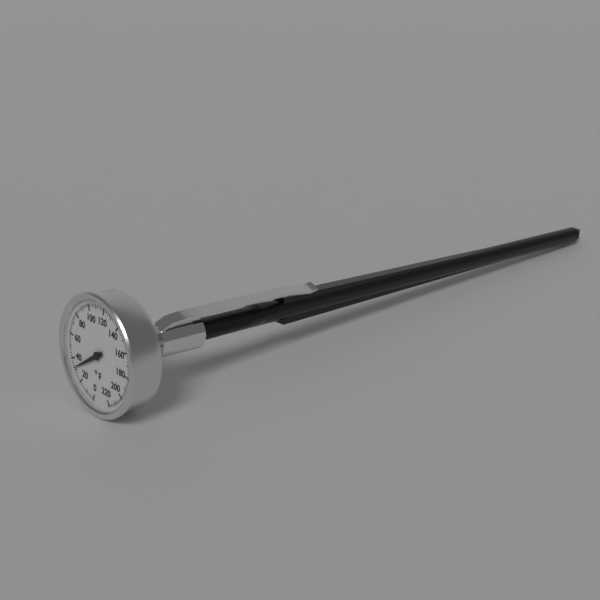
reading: 32 °F
